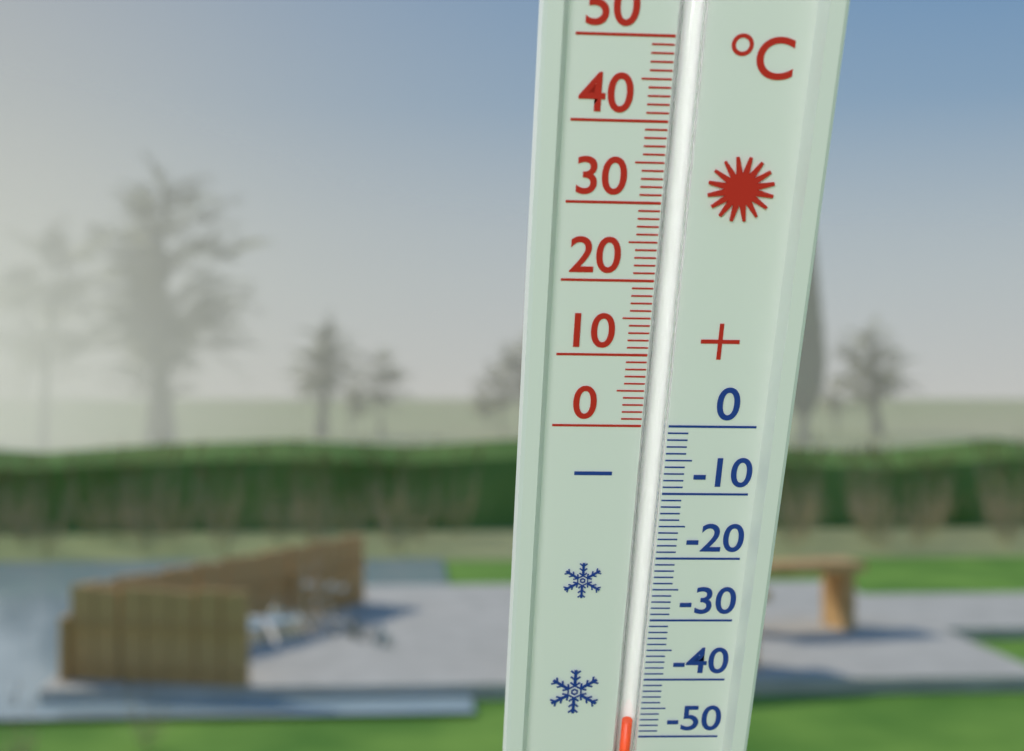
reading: -47 °C
